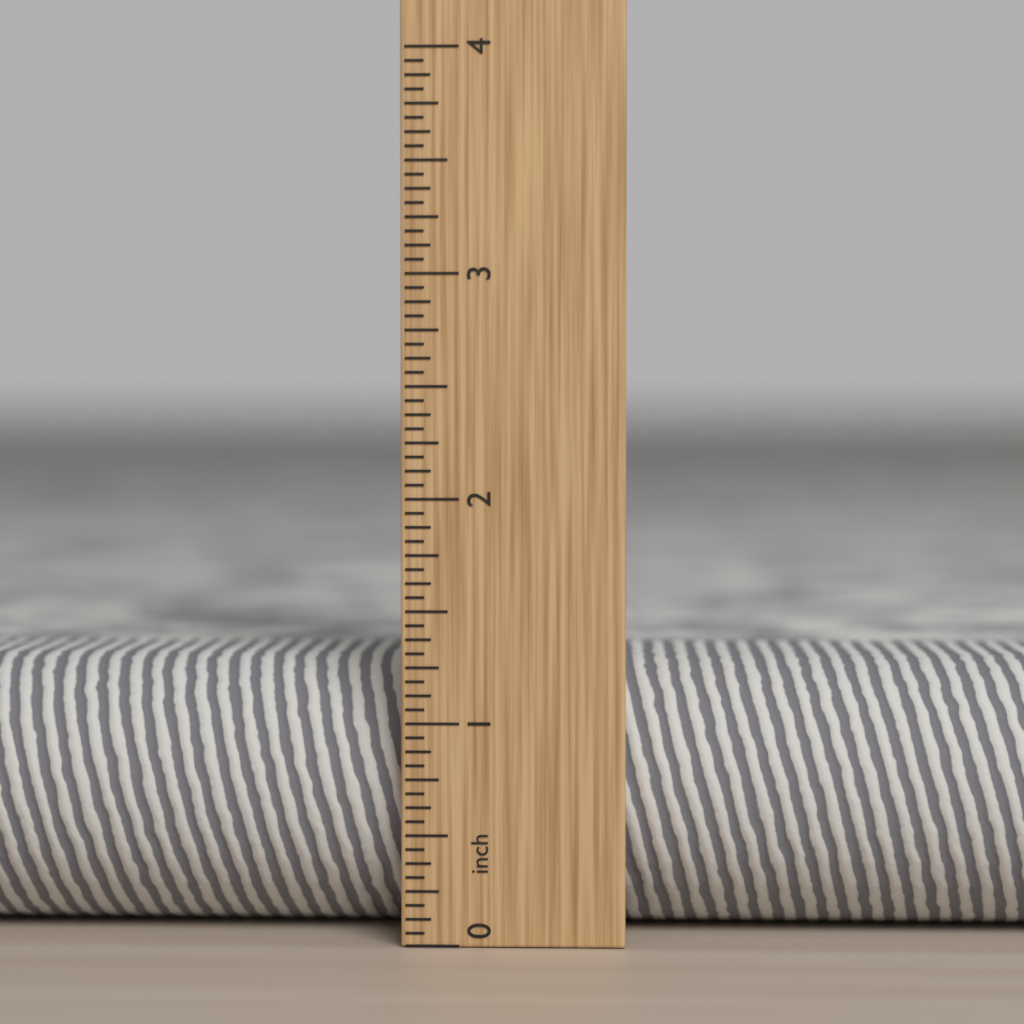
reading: 1.2500 in
